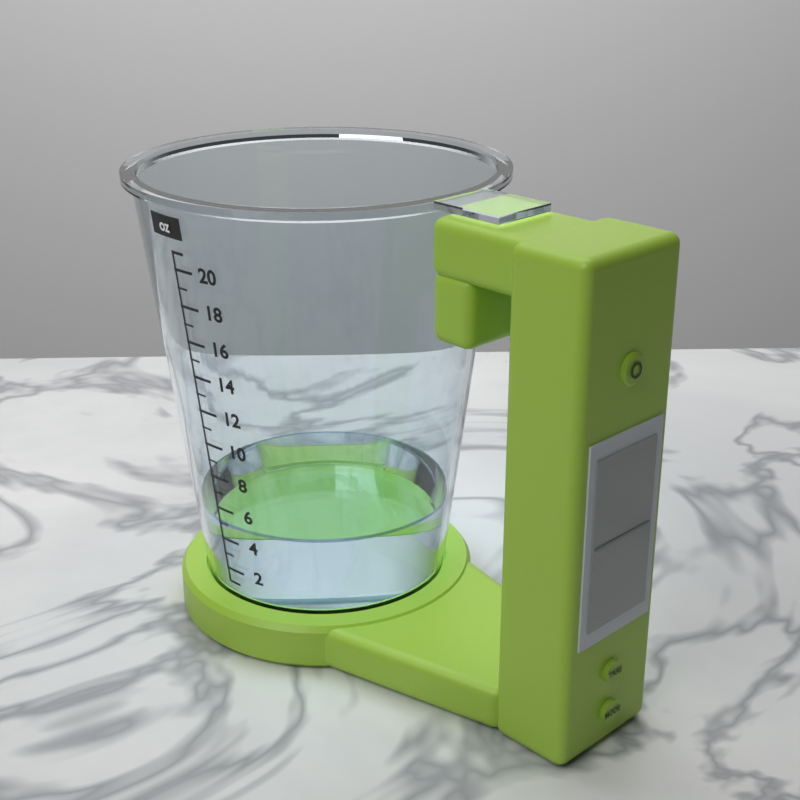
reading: 5 oz
